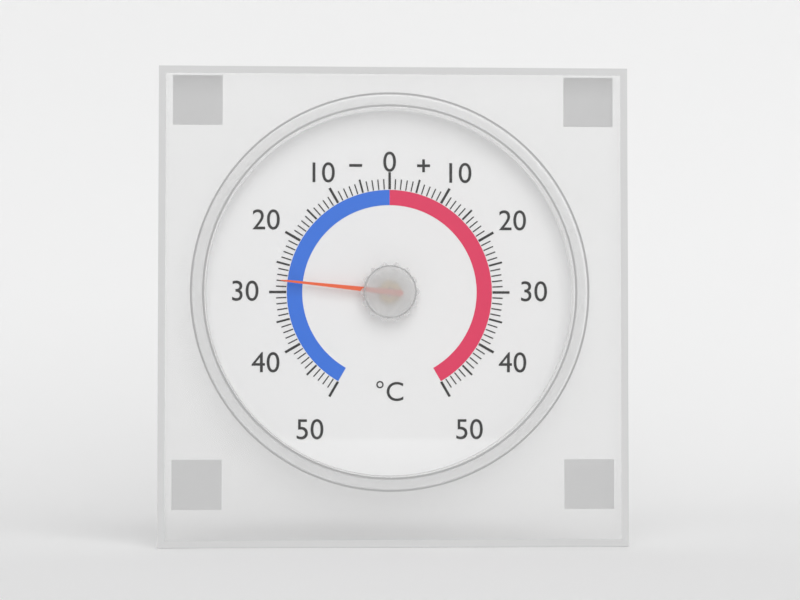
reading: -28 °C
